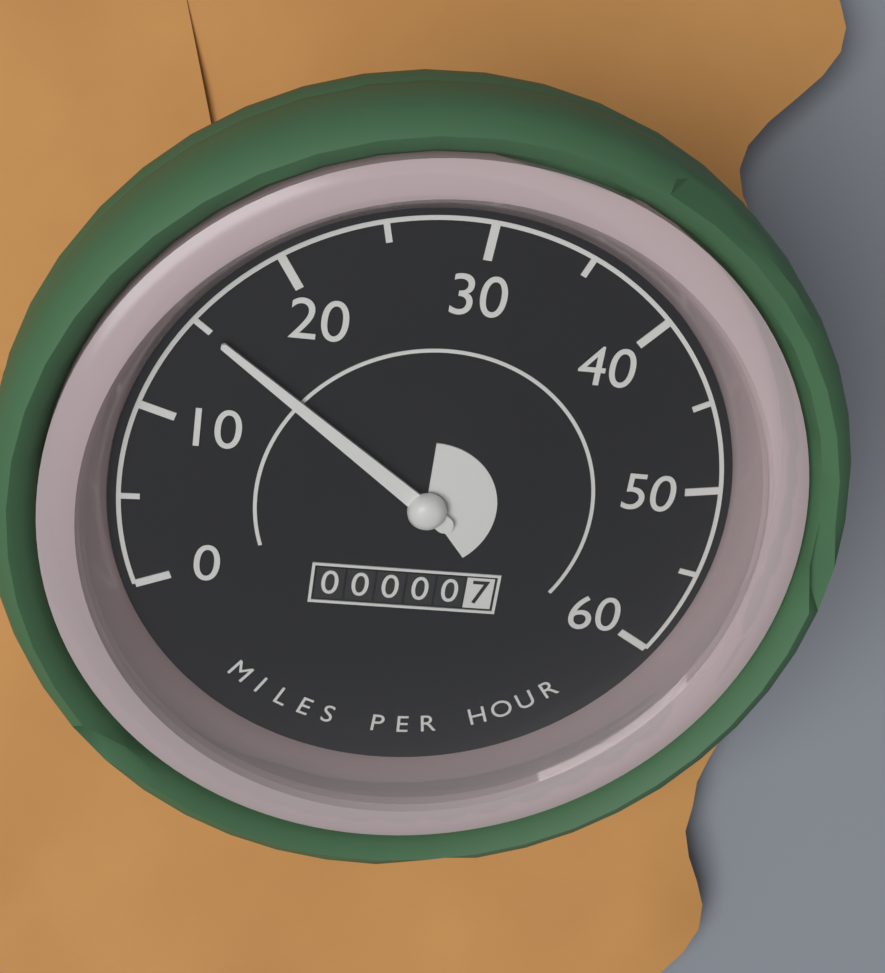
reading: 15 mph
